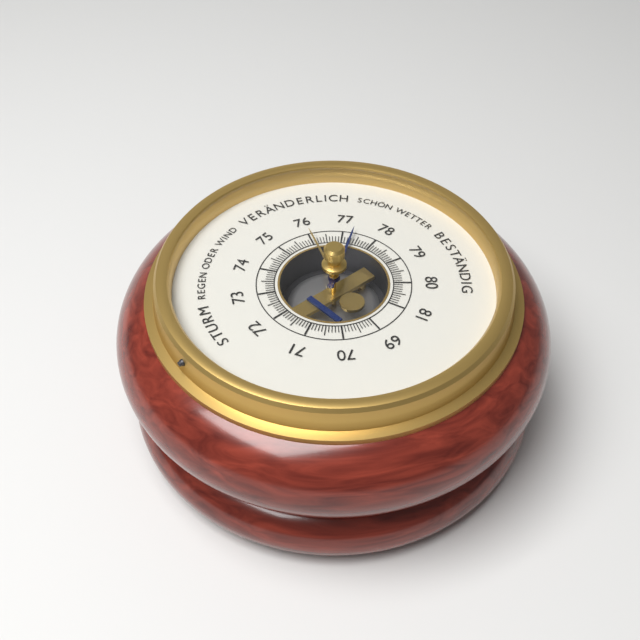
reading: 77.3 (no unit)
